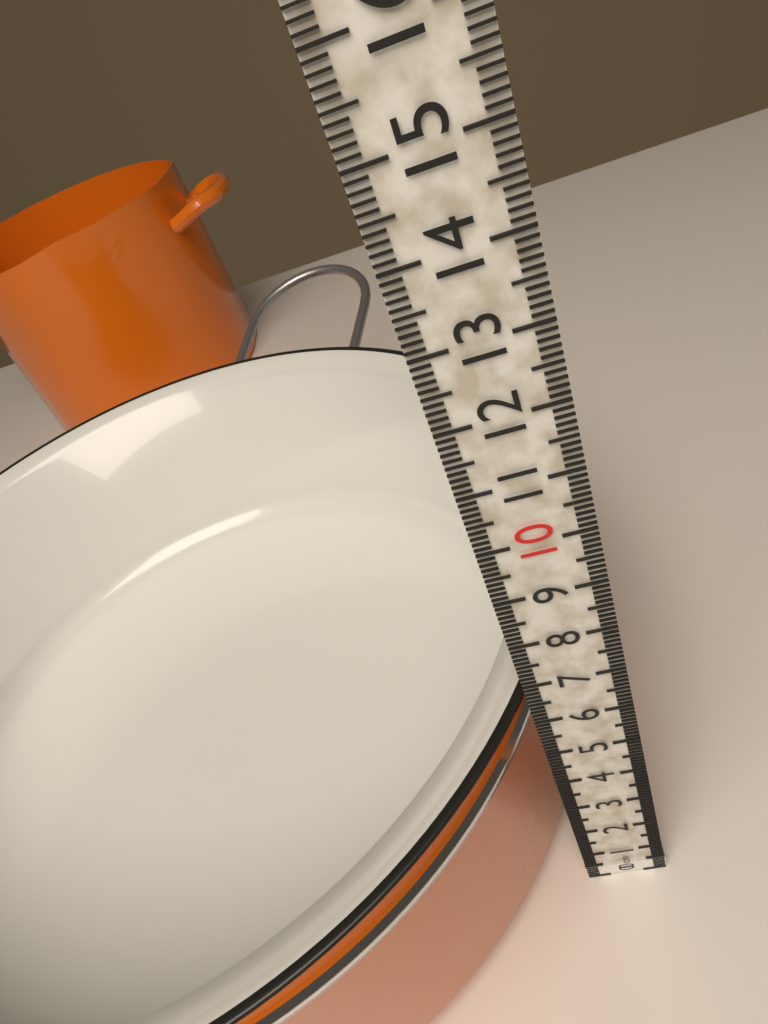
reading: 6.4 cm
